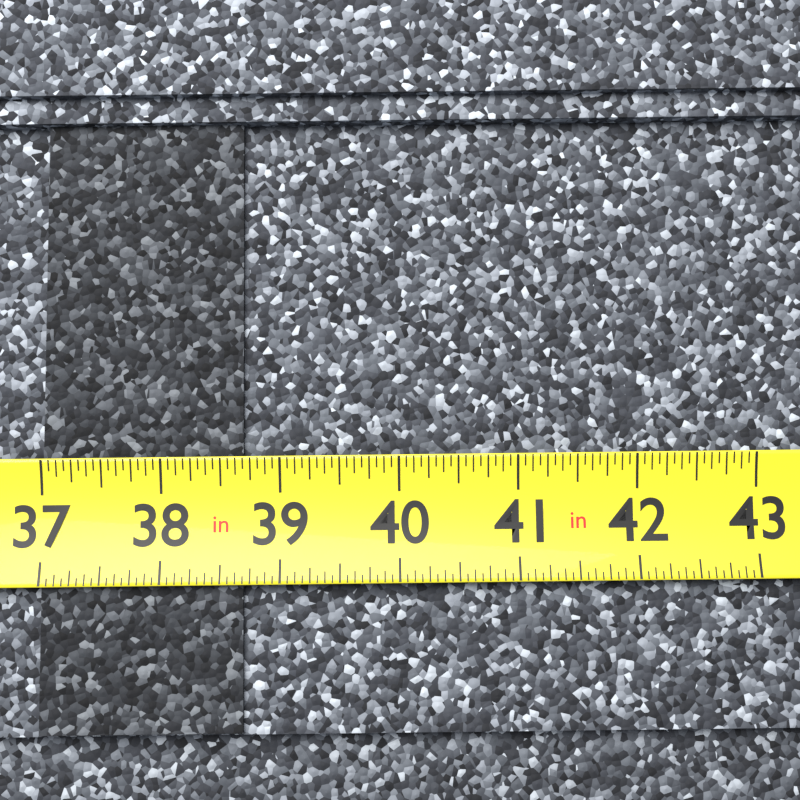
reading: 38.6875 in
